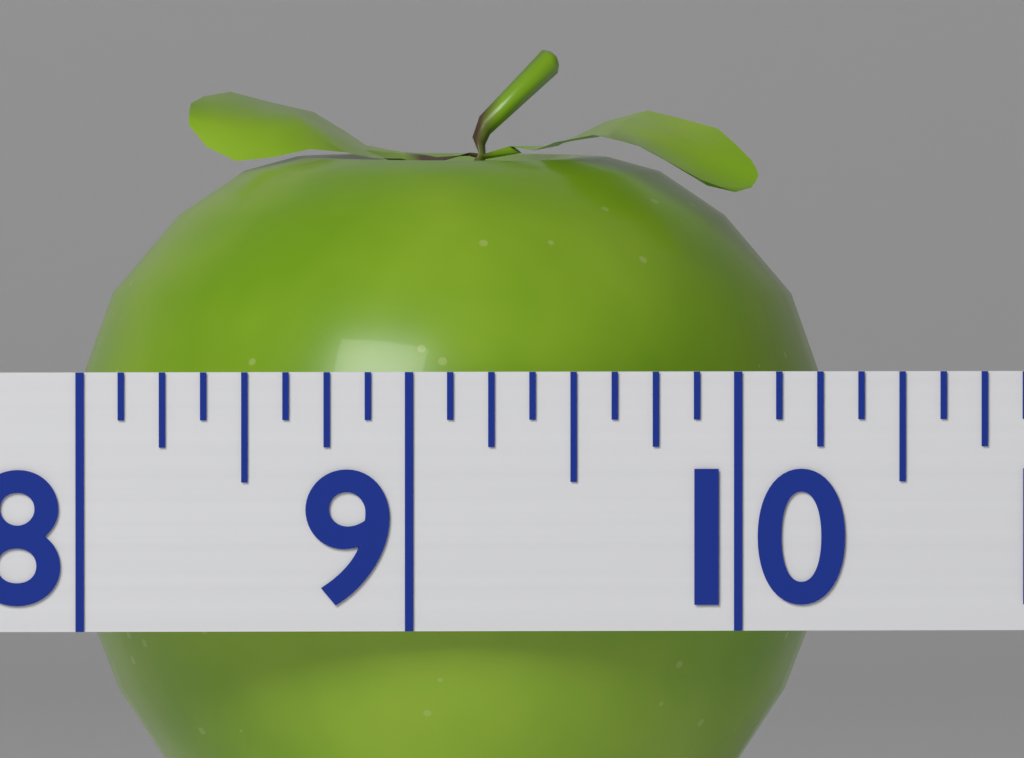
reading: 10.375 (no unit)
